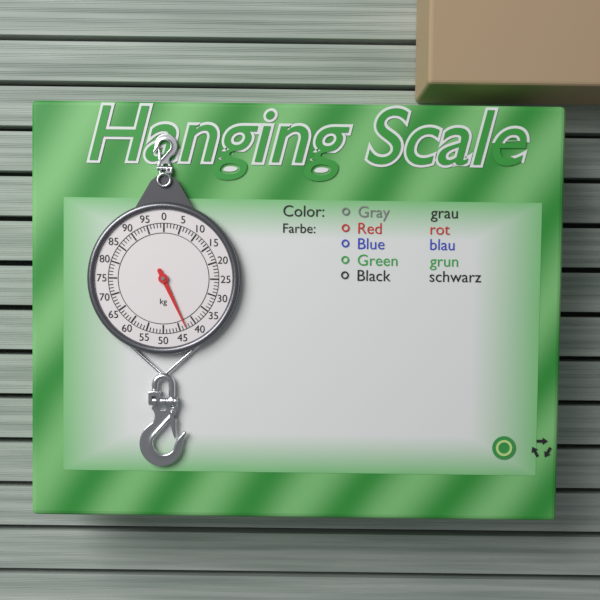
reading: 43 kg
